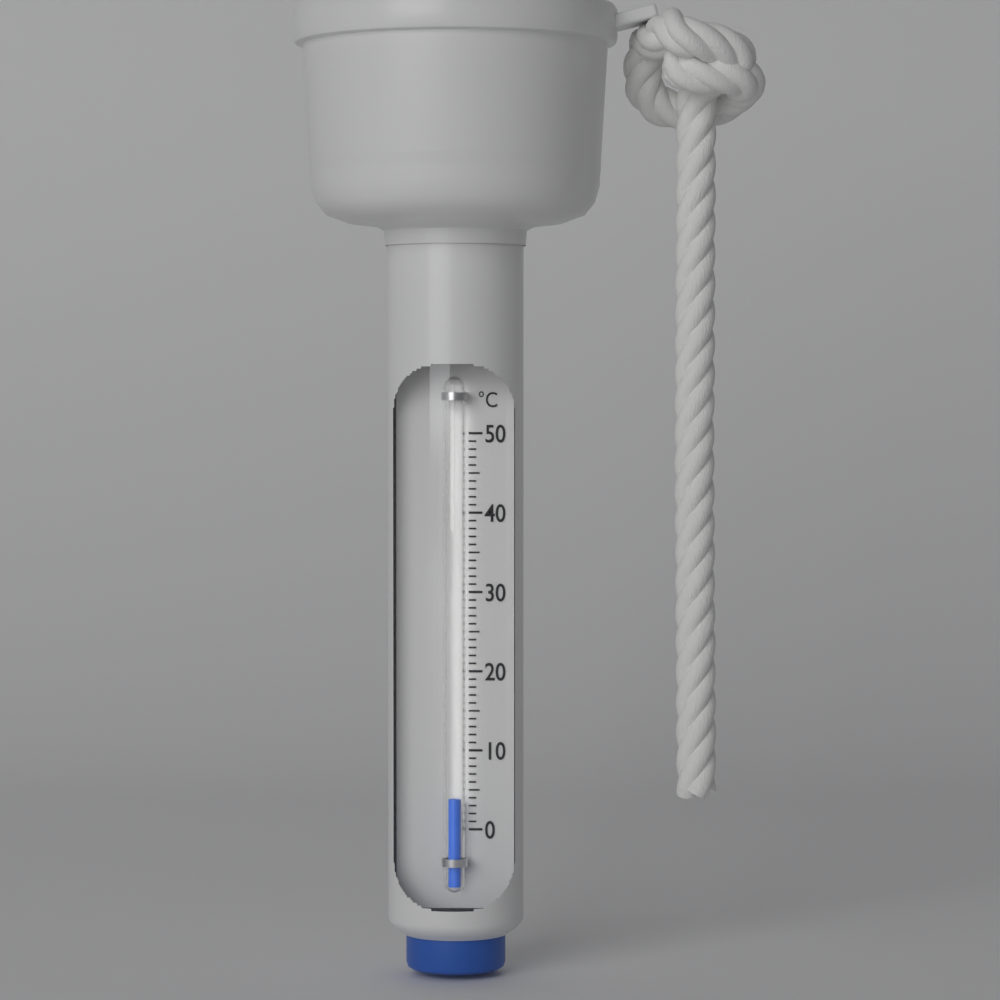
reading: 4 °C
